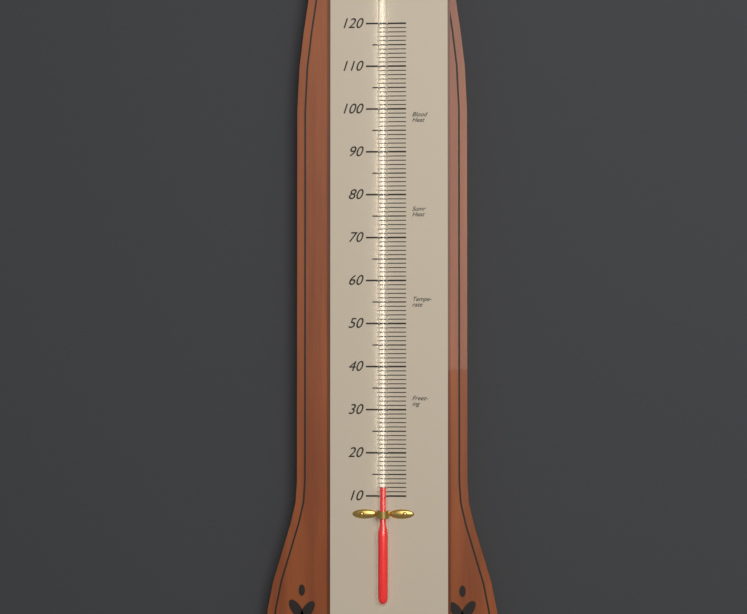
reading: 12 (no unit)
